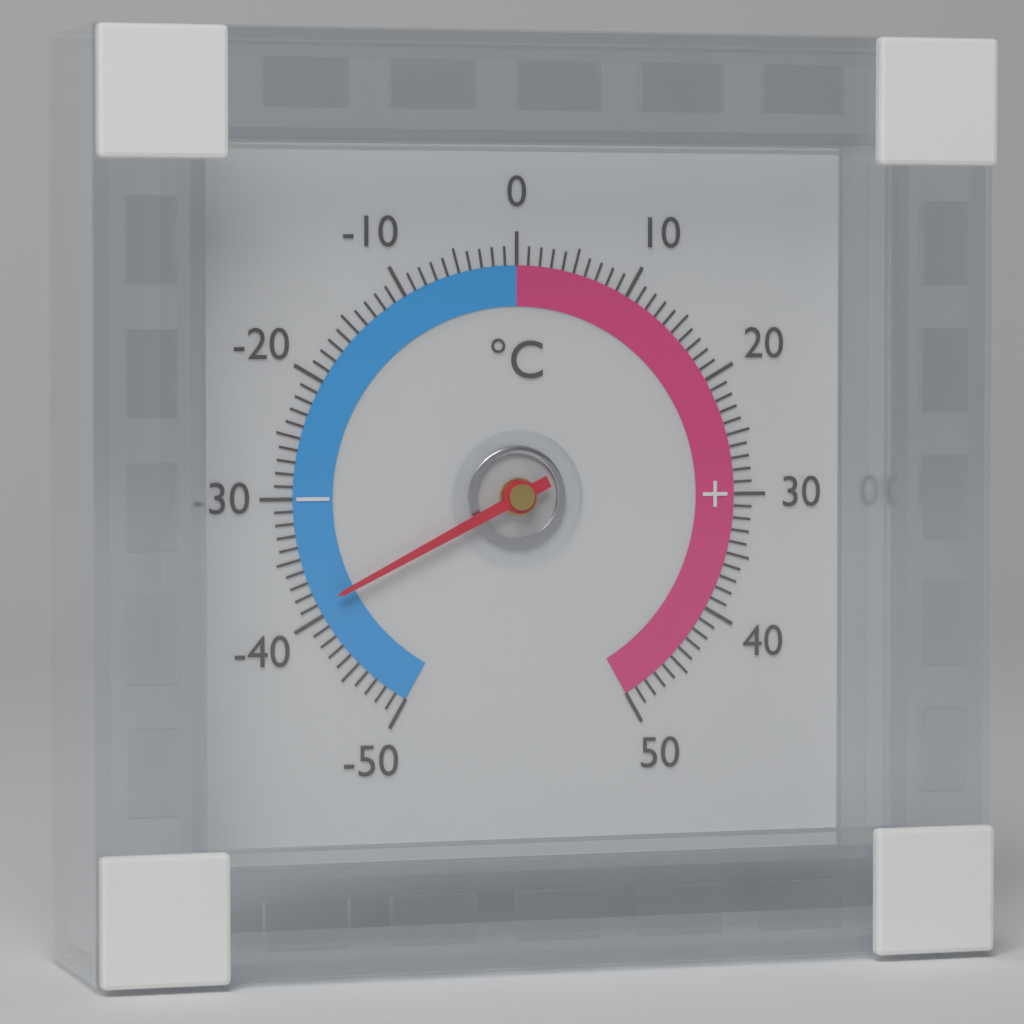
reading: -39 °C
